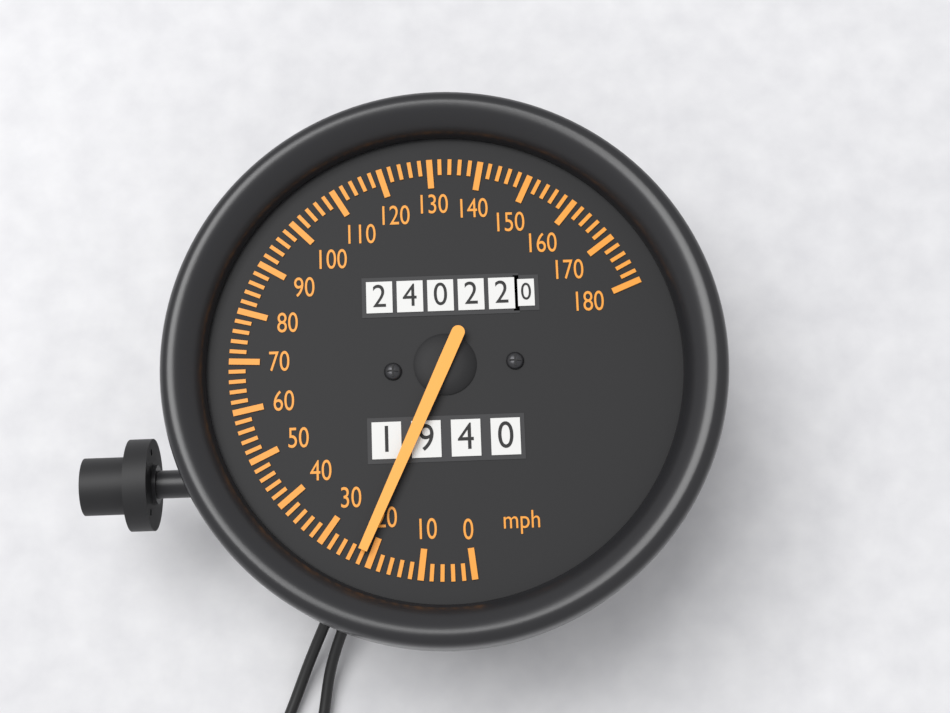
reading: 22 mph
